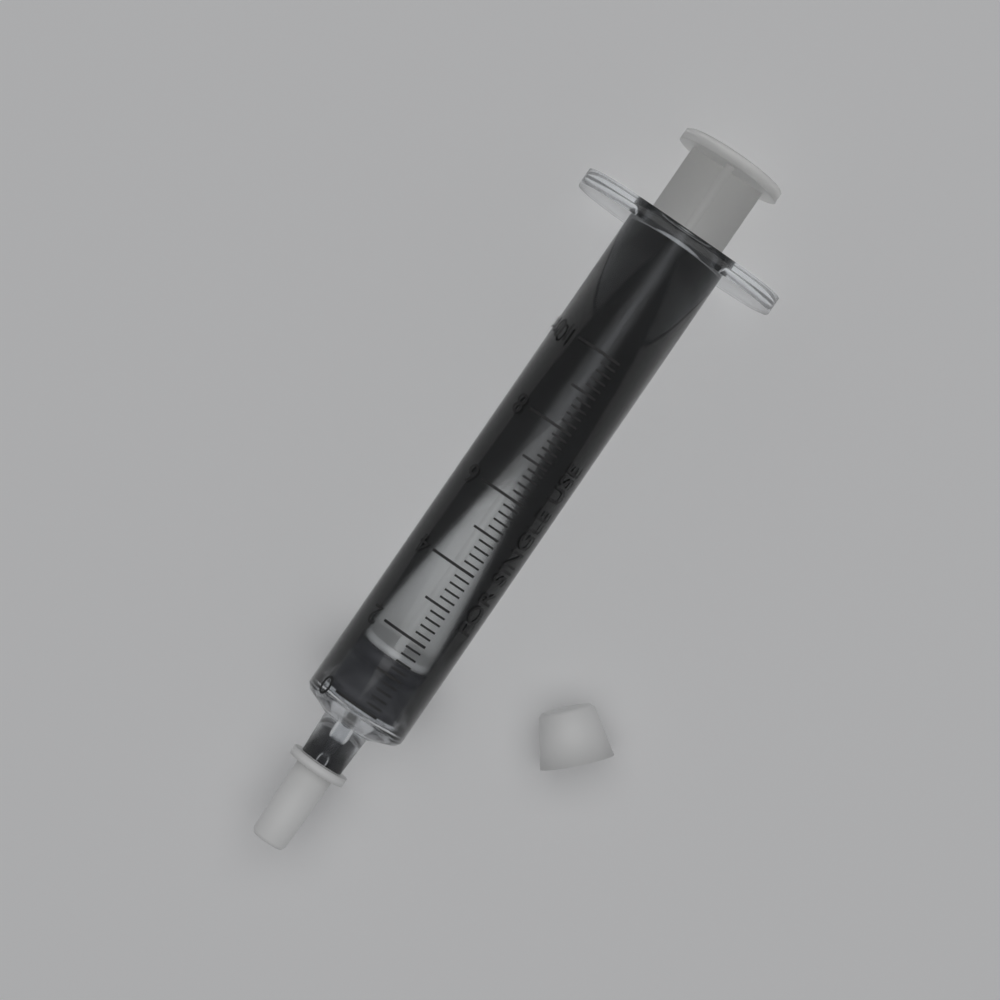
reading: 0.0 ml
